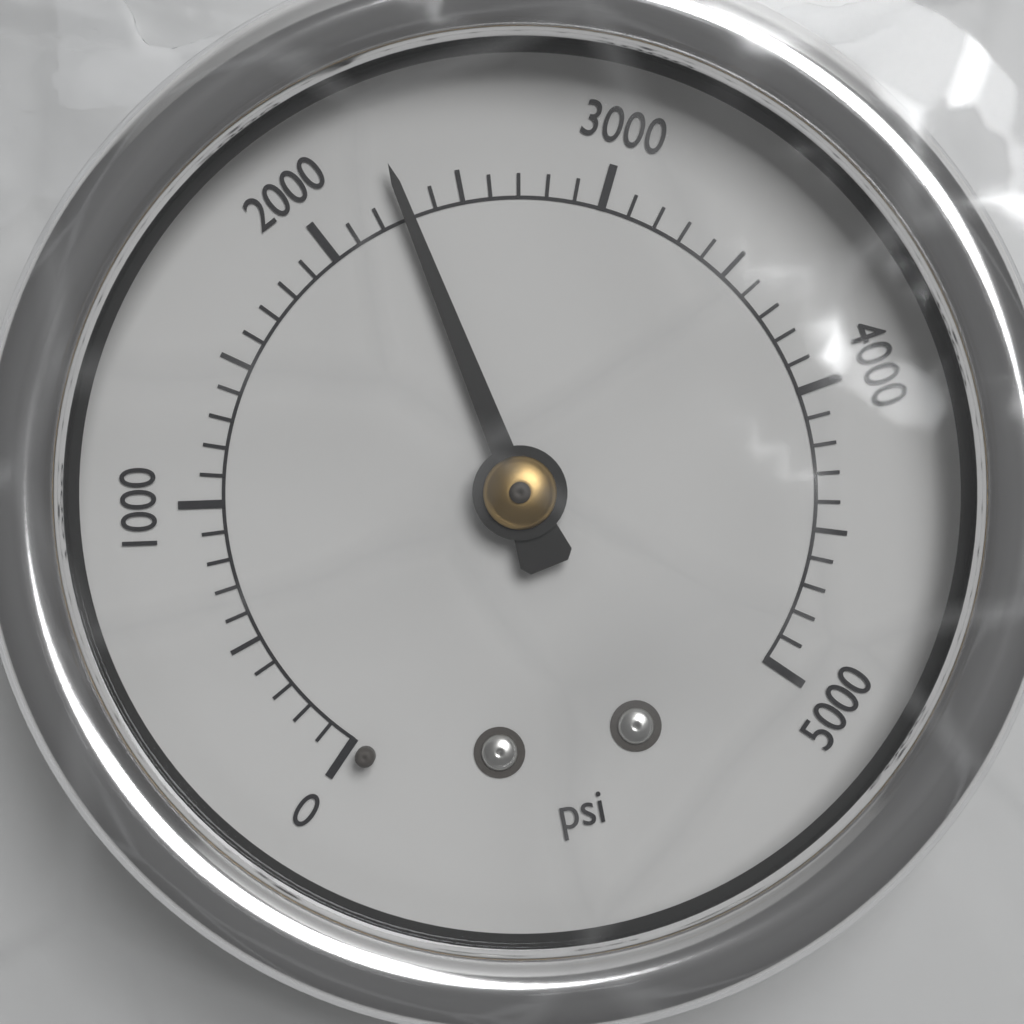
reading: 2300 psi
